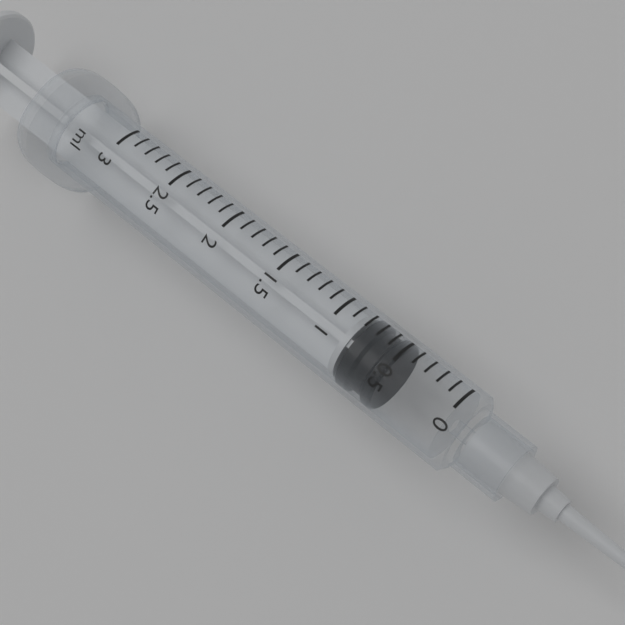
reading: 0.5 ml
